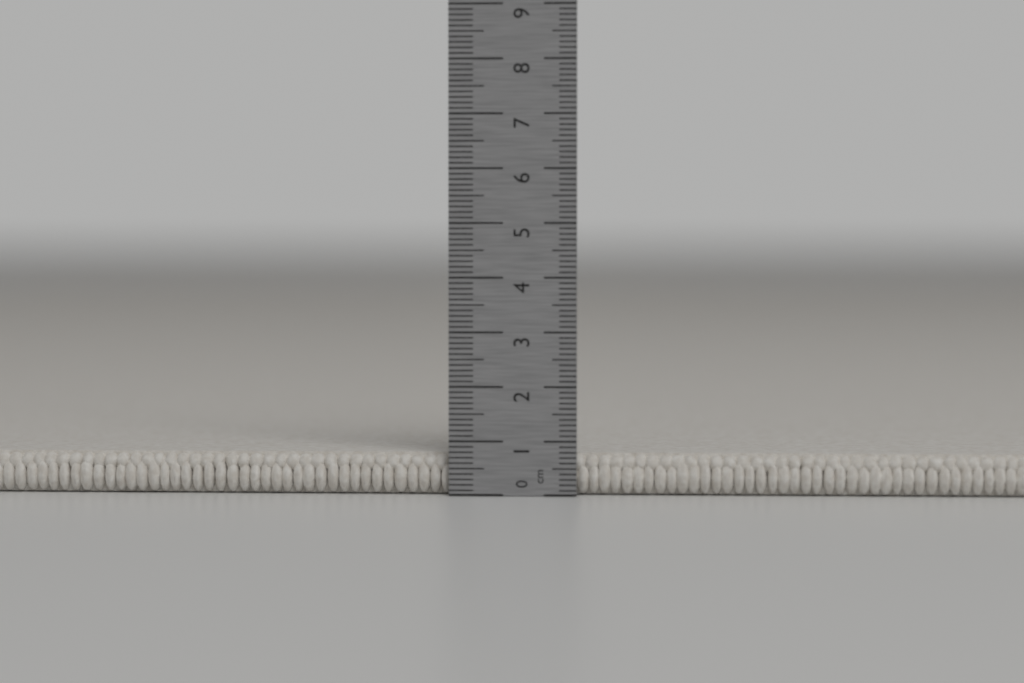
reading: 0.8 cm
